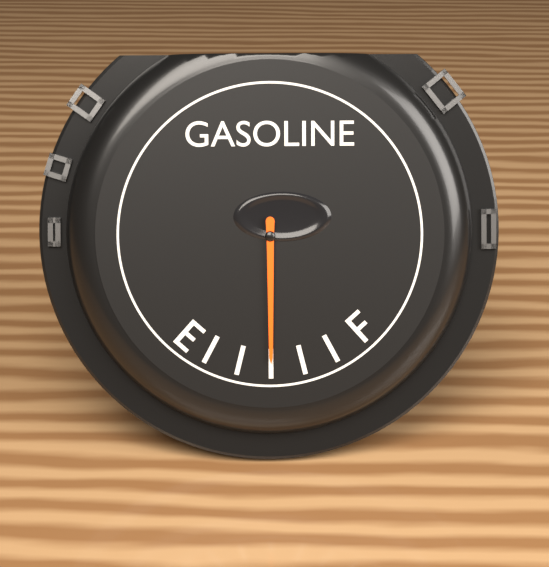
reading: 0.500001 (no unit)
